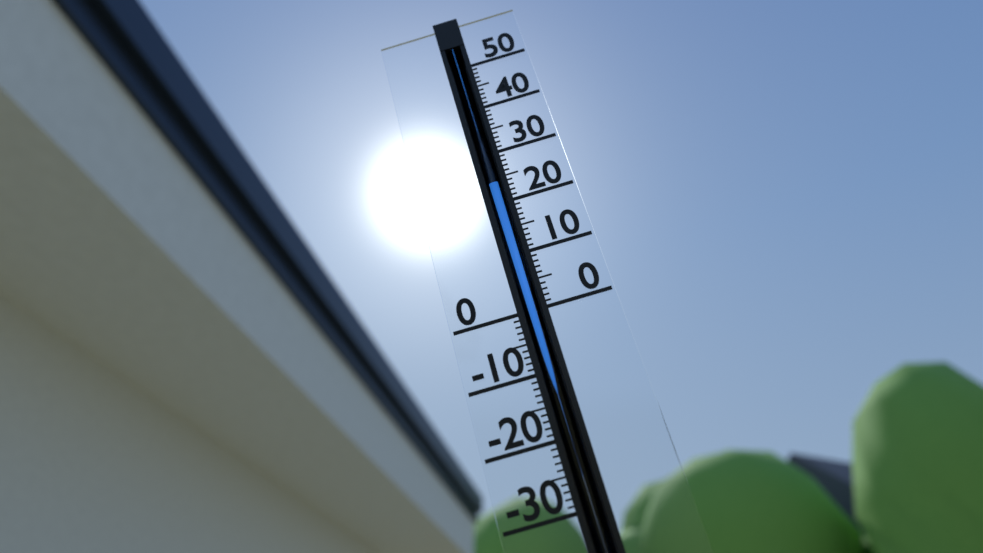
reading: 24 (no unit)
